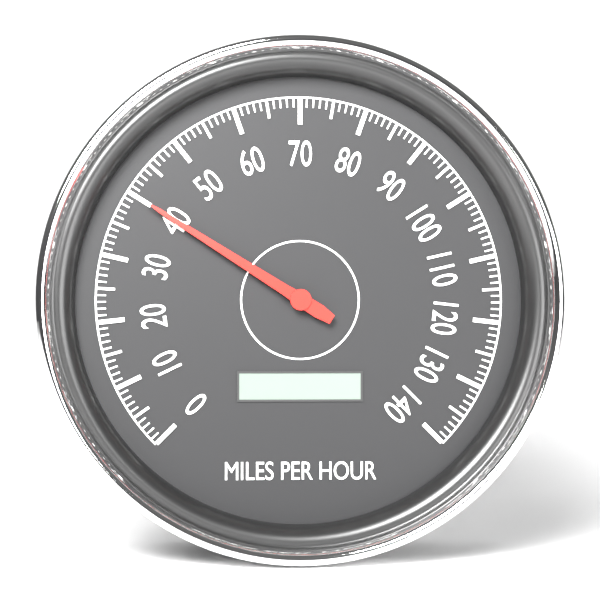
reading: 40 mph
